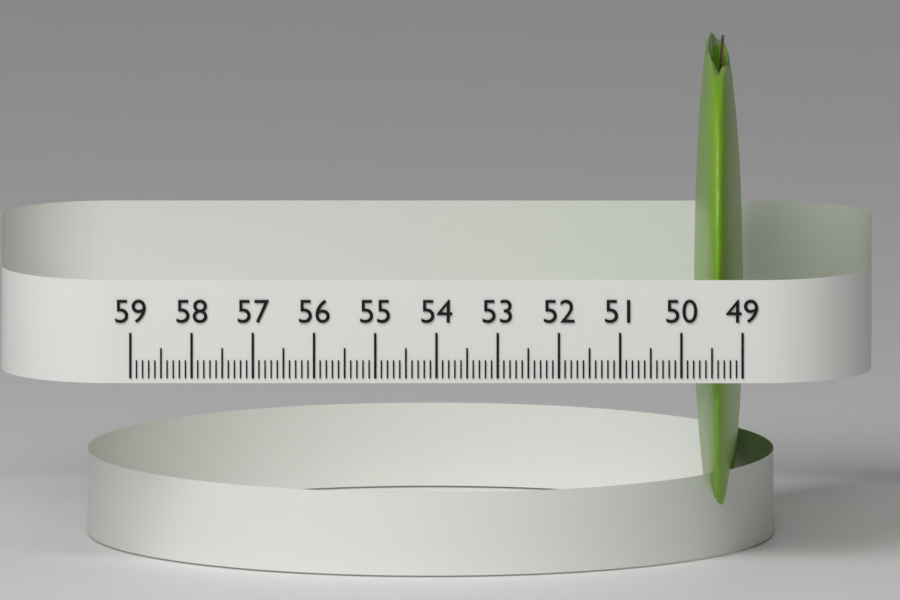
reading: 49.8 (no unit)
